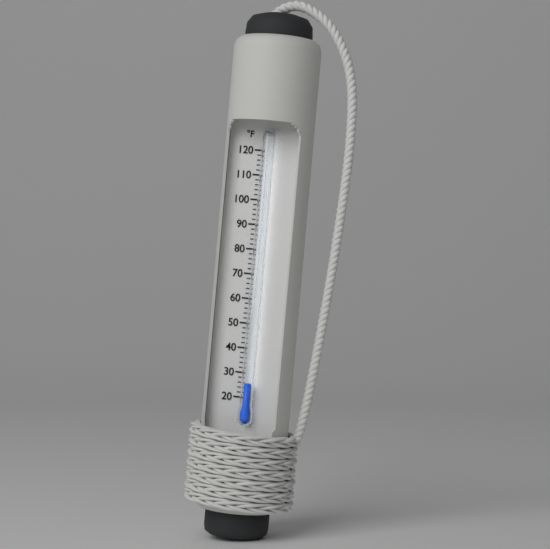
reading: 26 °F
